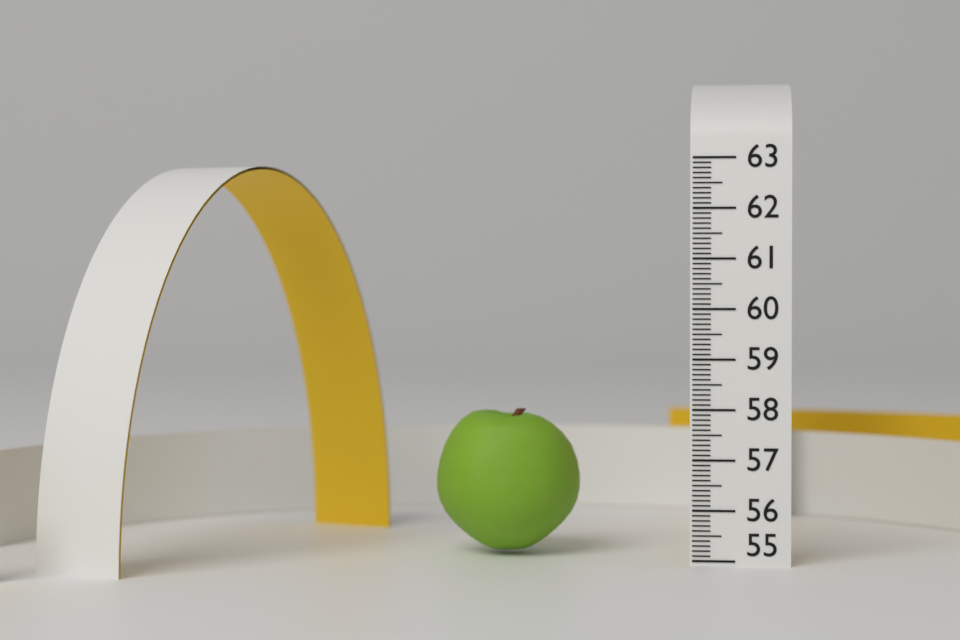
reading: 57.9 (no unit)
